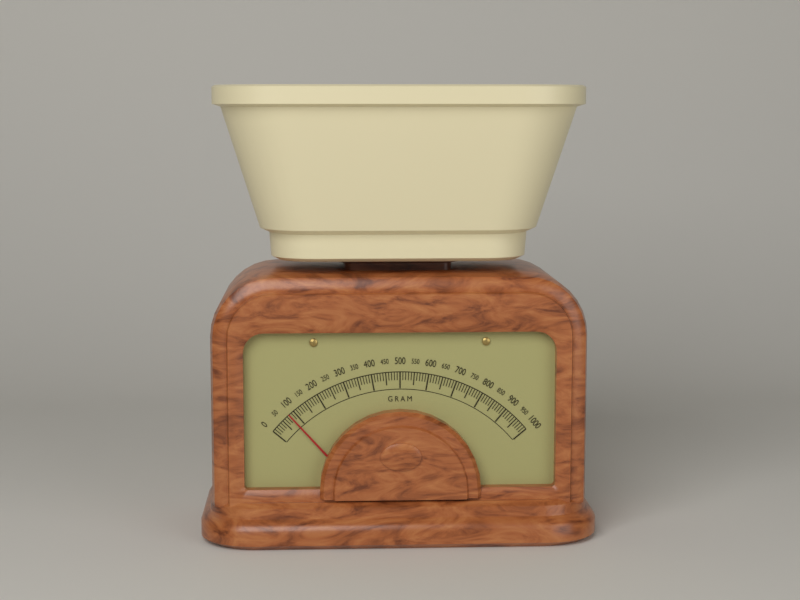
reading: 80 g
